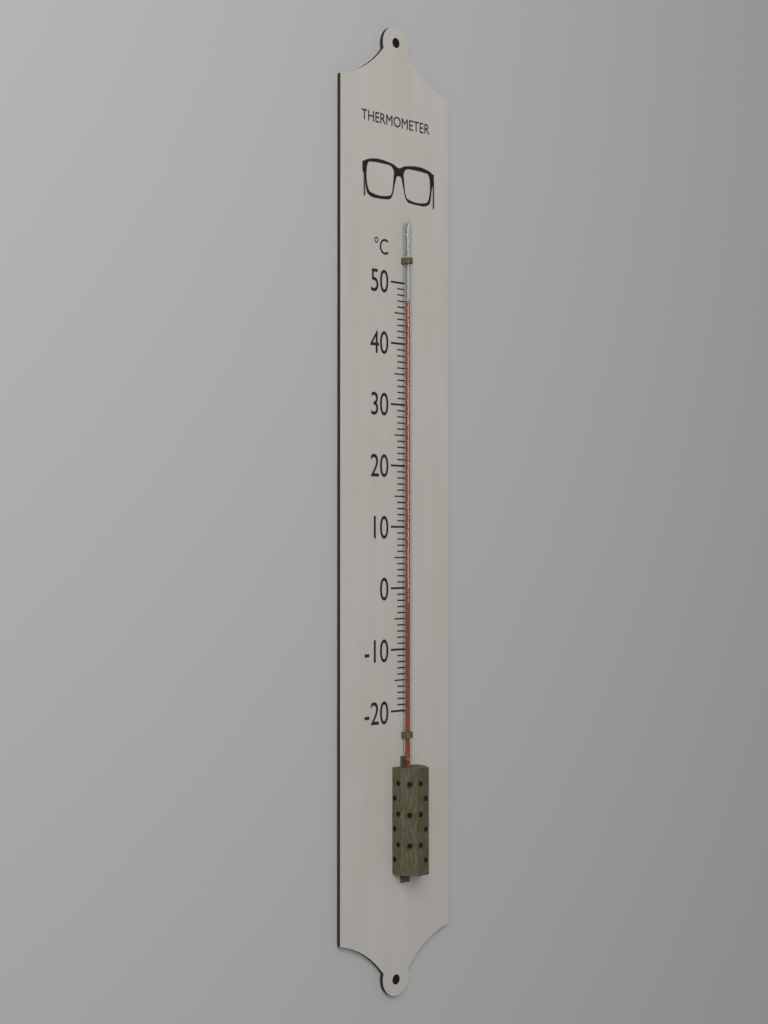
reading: 47 °C
